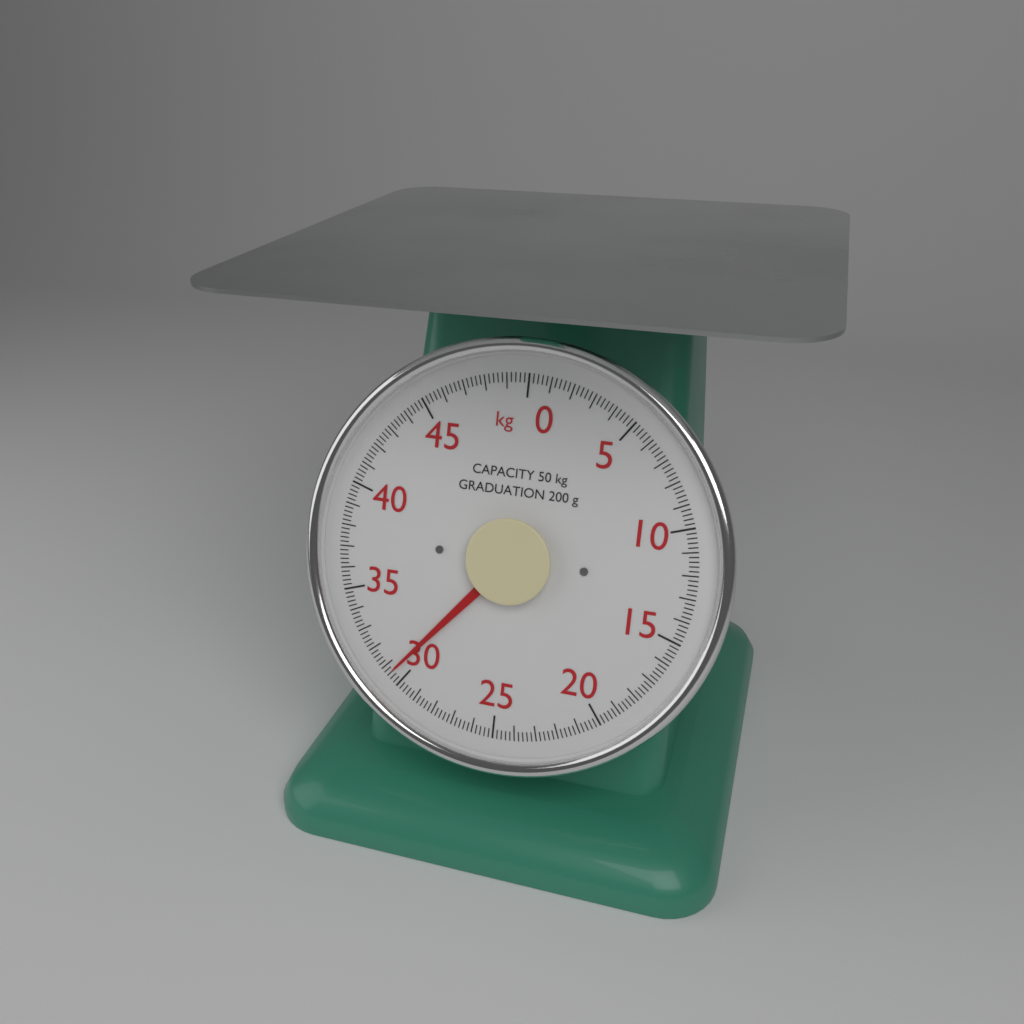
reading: 30.6 kg
